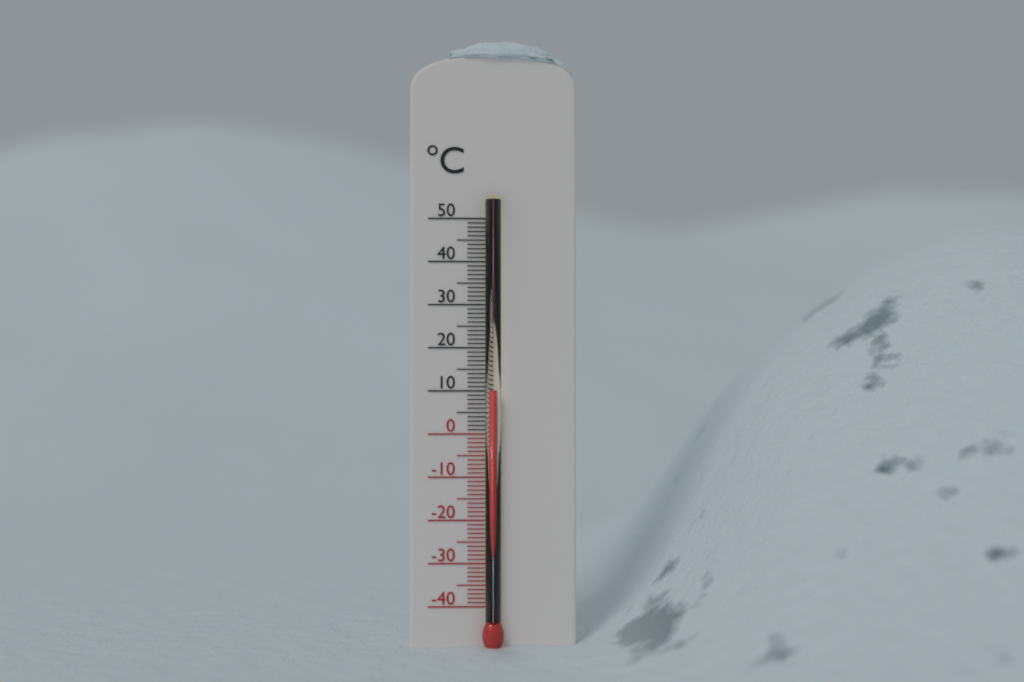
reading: 10 °C
